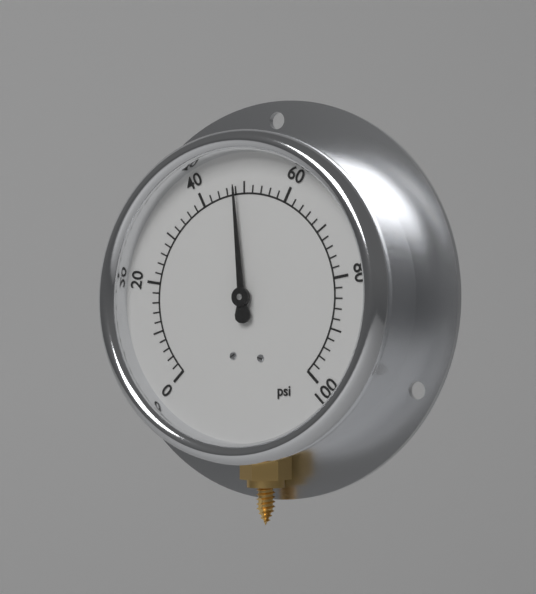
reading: 48 psi
